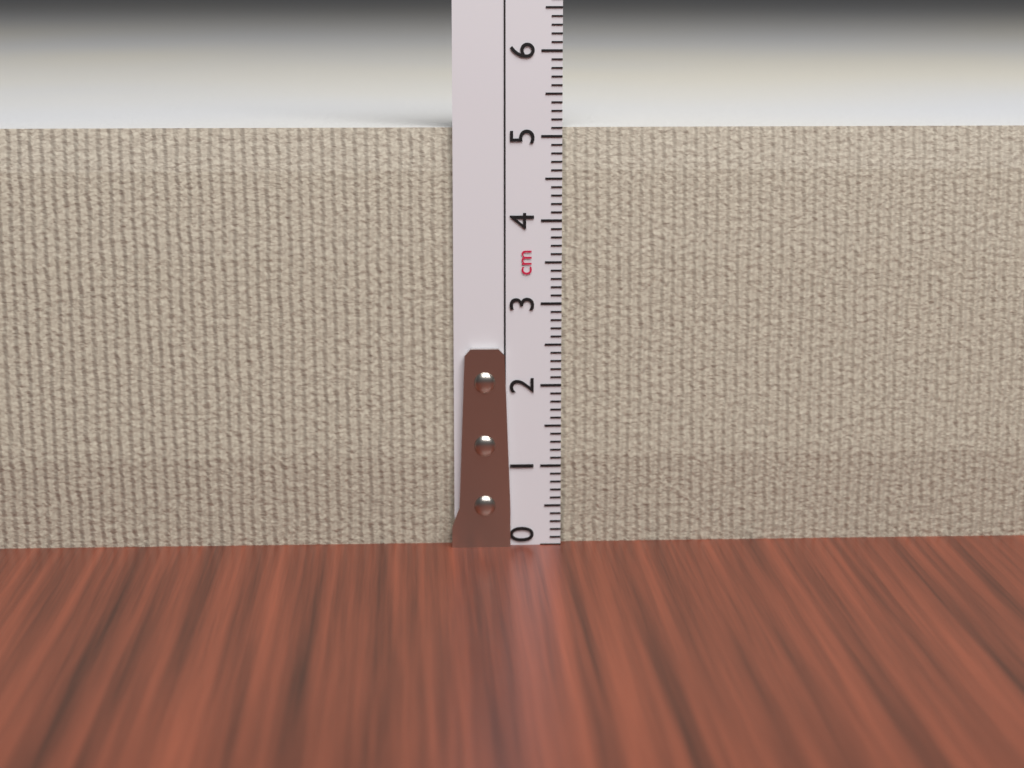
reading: 5.1 cm
